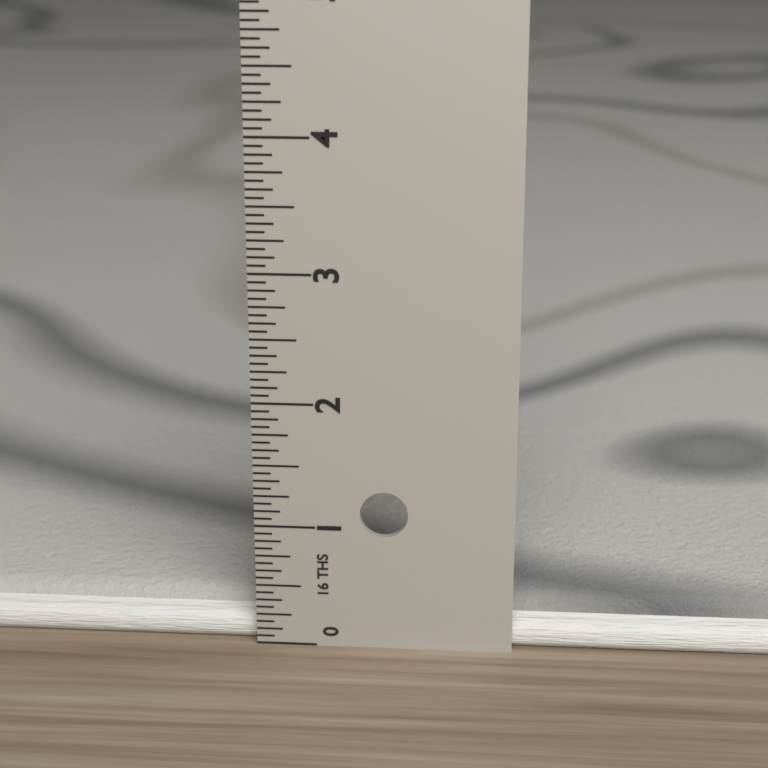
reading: 0.3125 in
